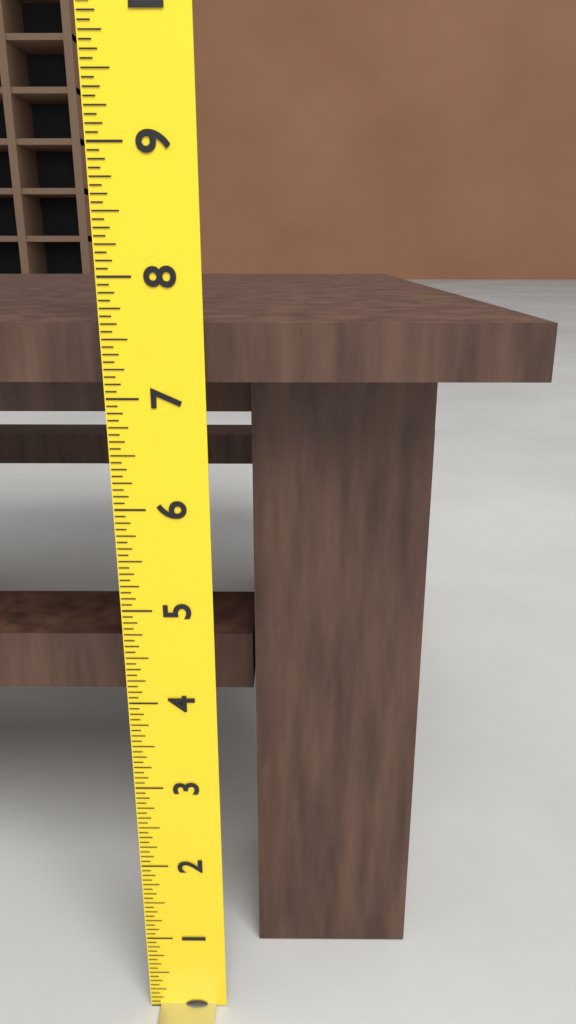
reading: 7.6250 (no unit)
